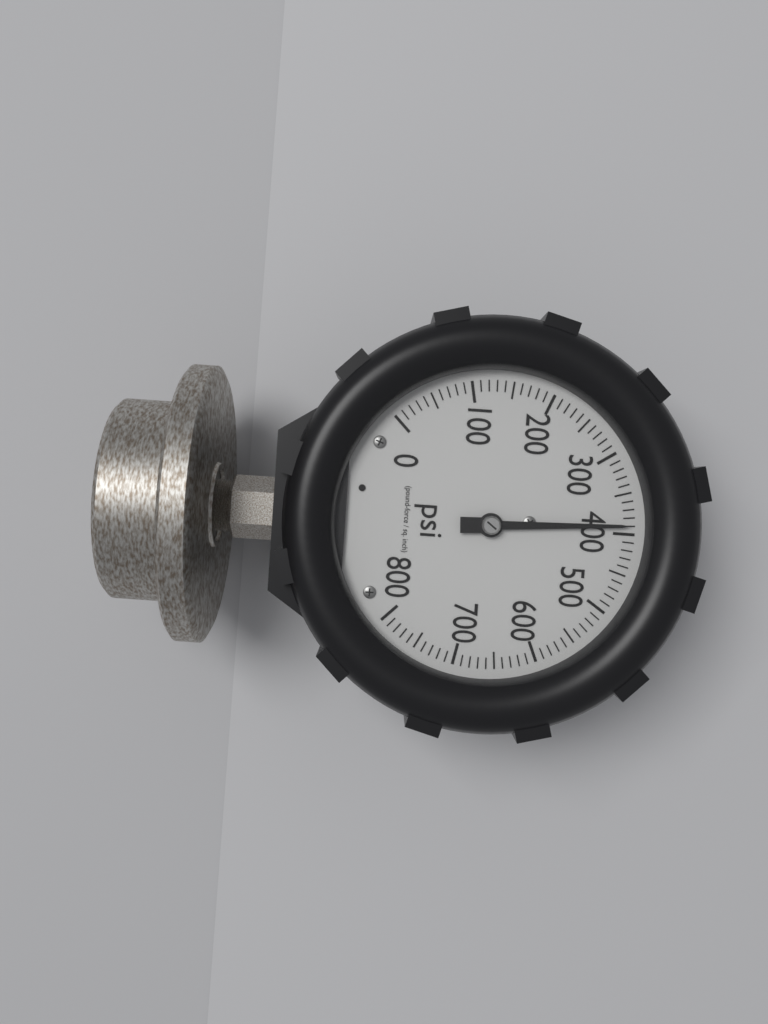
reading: 390 psi
